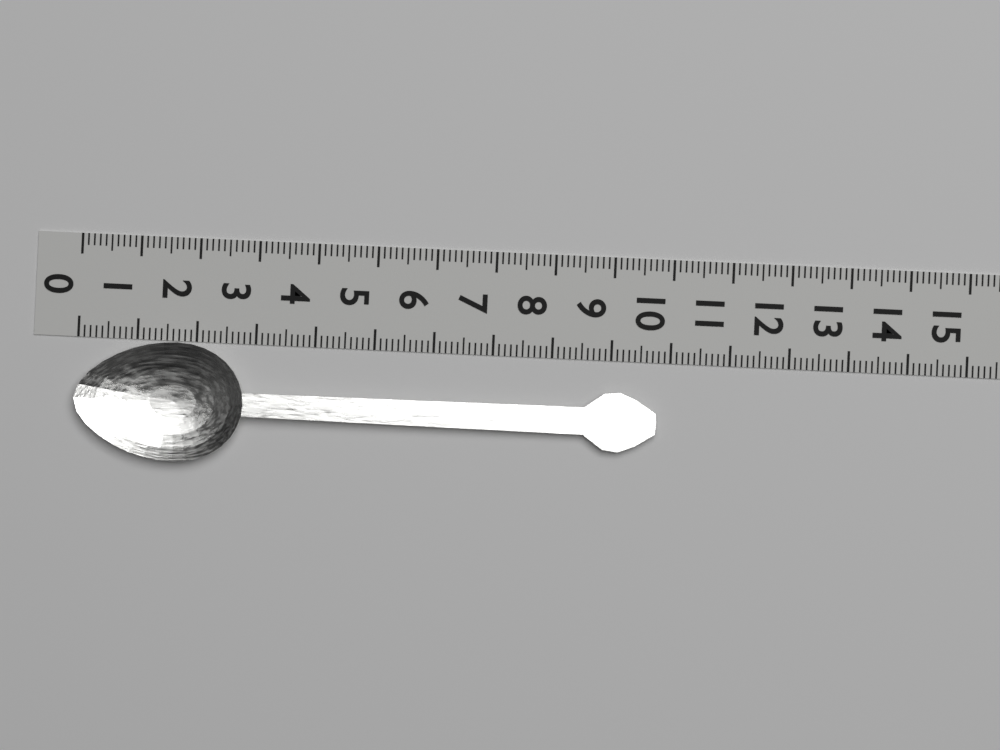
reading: 9.8 (no unit)
